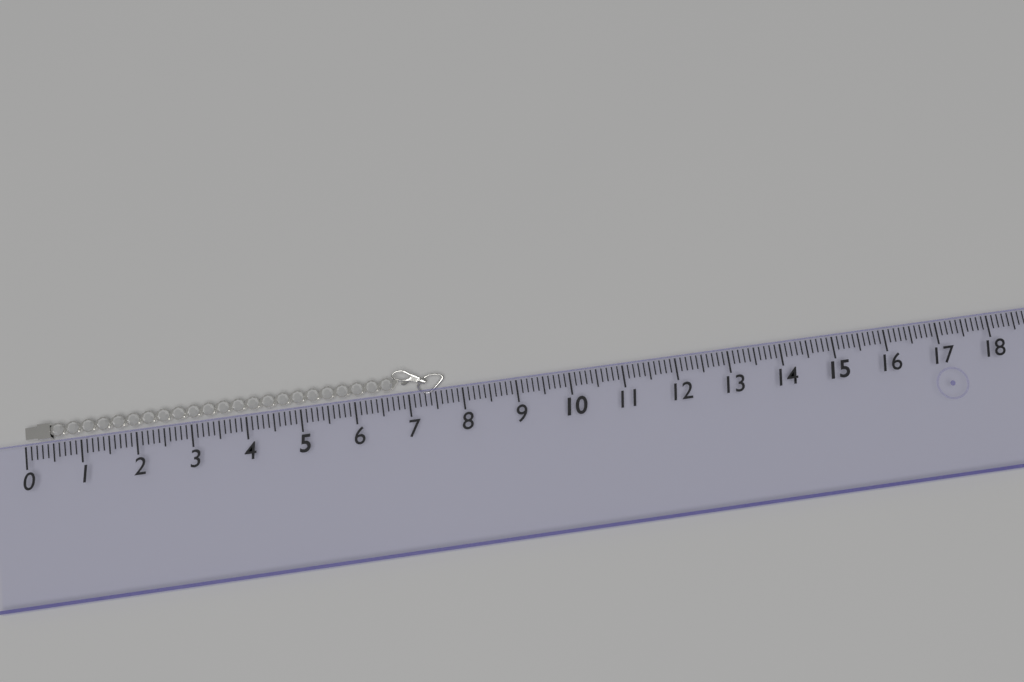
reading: 7.7 (no unit)
